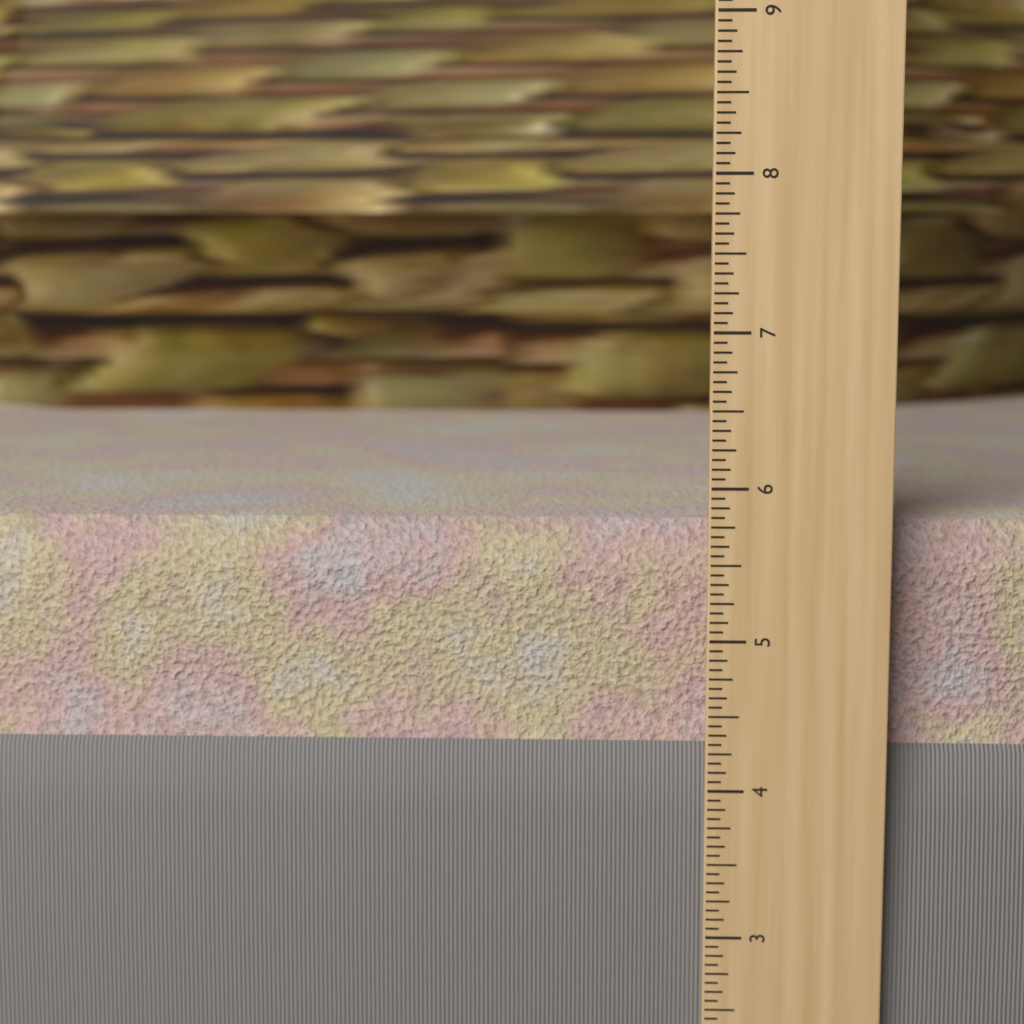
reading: 5.7500 in
